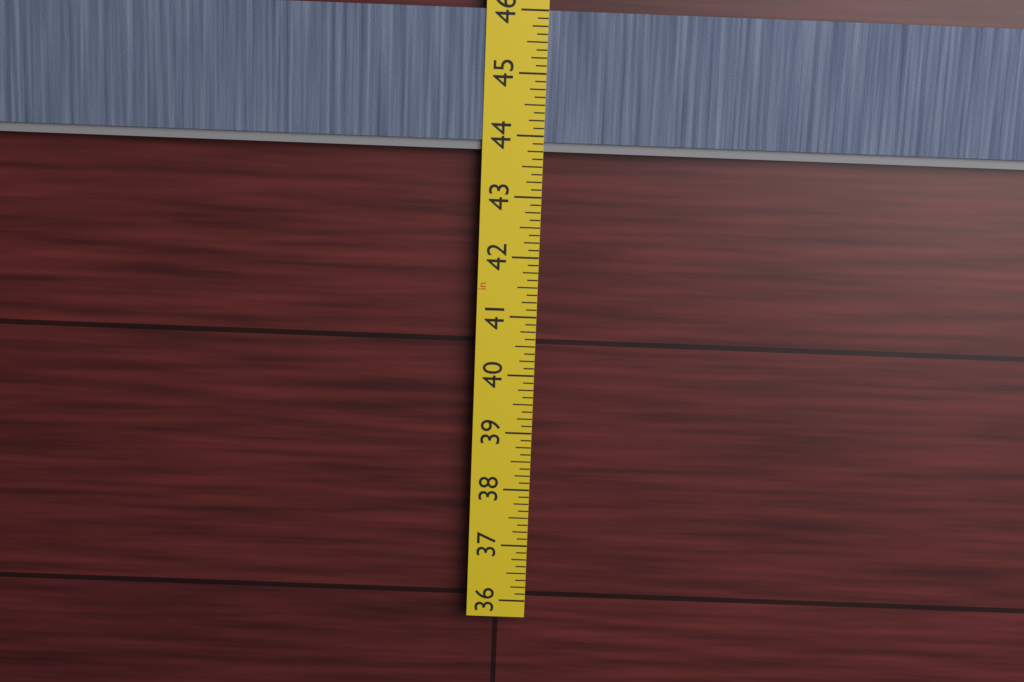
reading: 43.750 in
